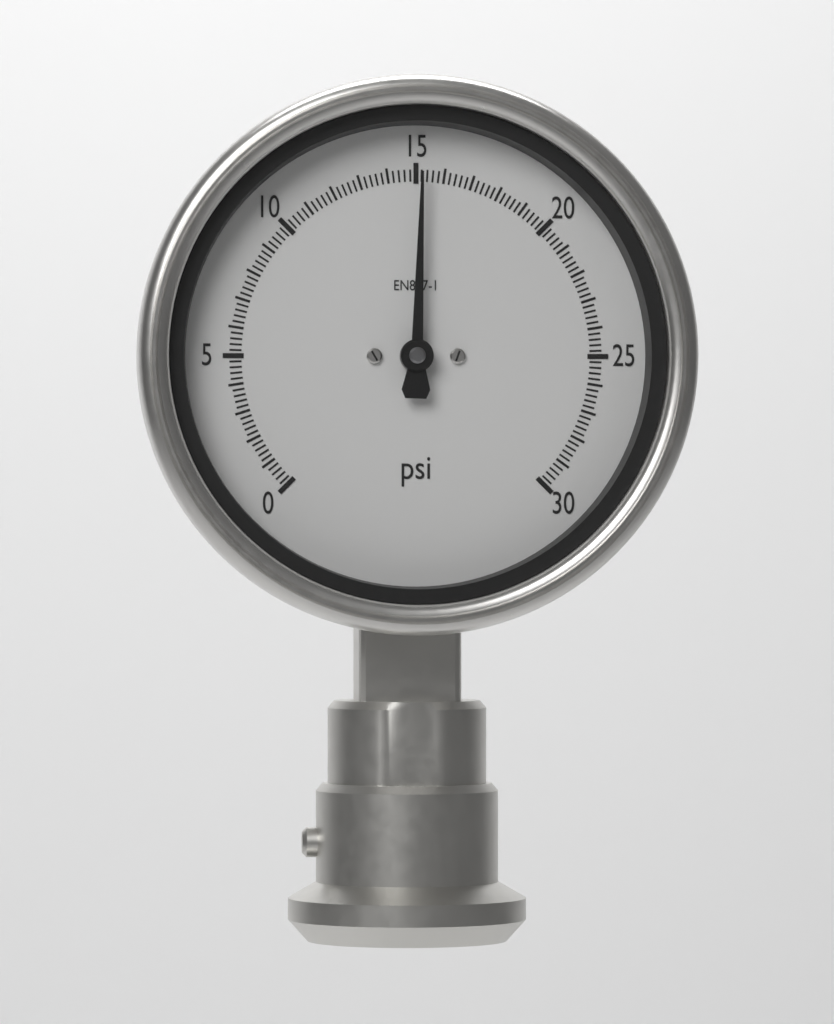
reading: 15.2 psi
